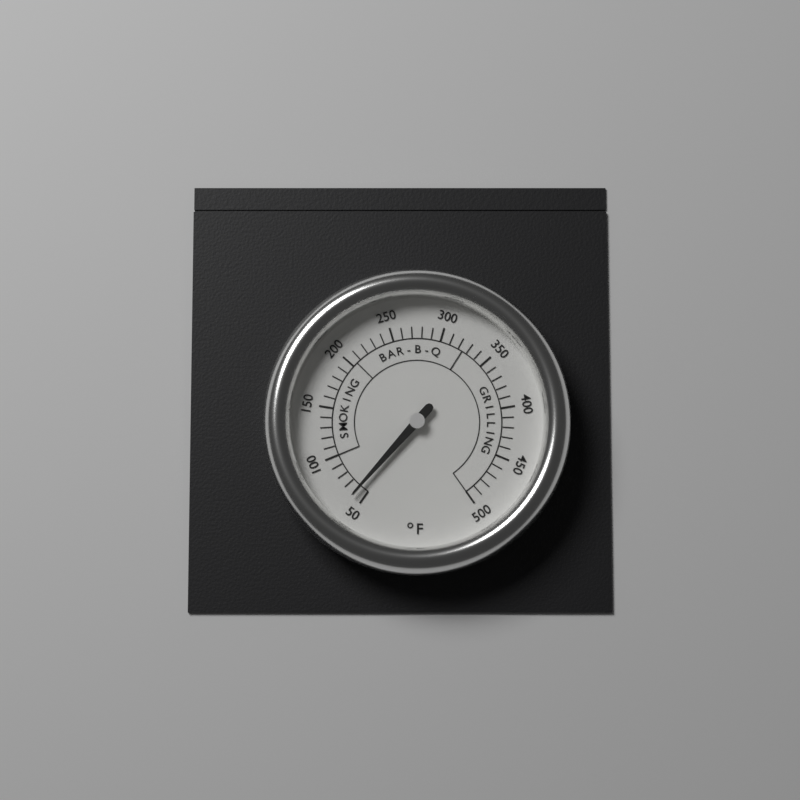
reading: 60 °F
